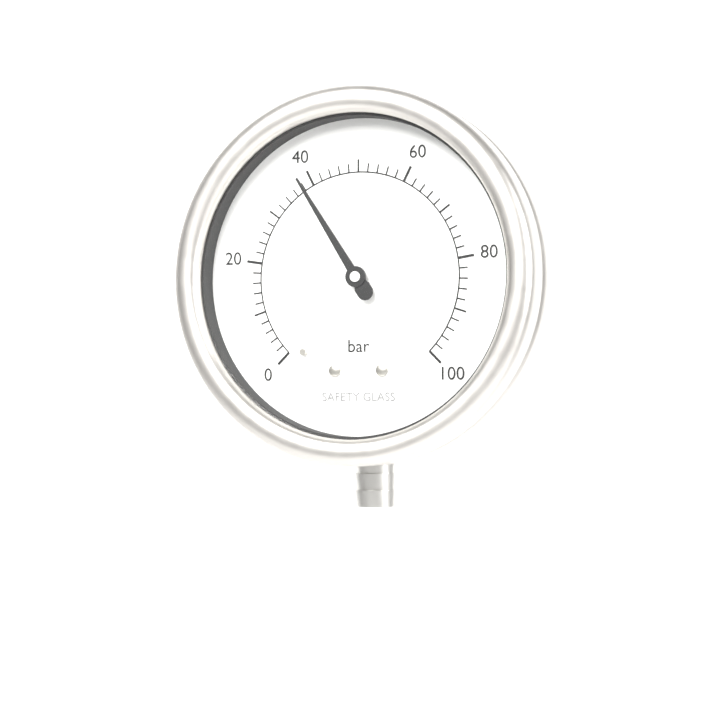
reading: 38 bar
